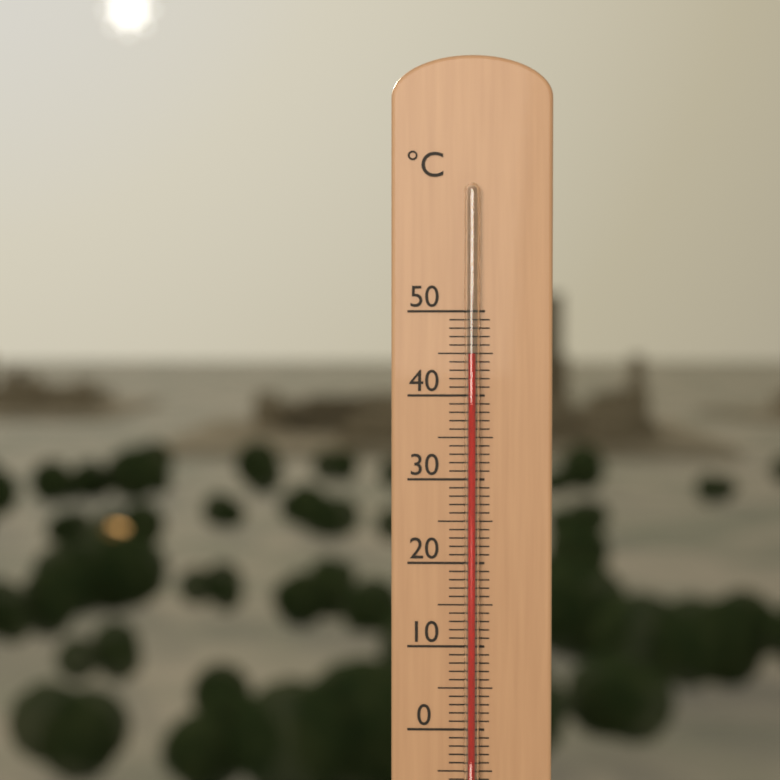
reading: 45 °C
